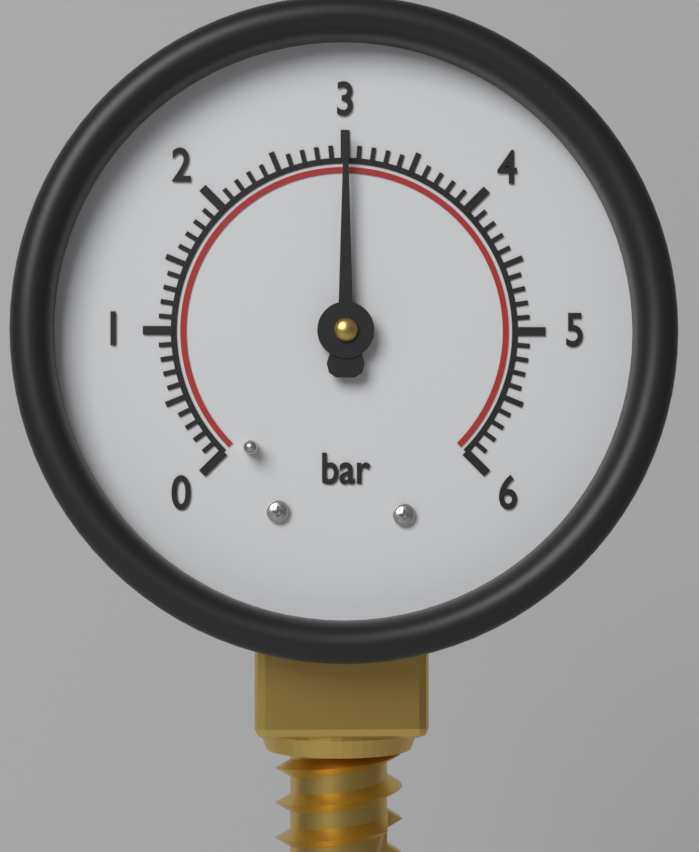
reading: 3.0 bar
